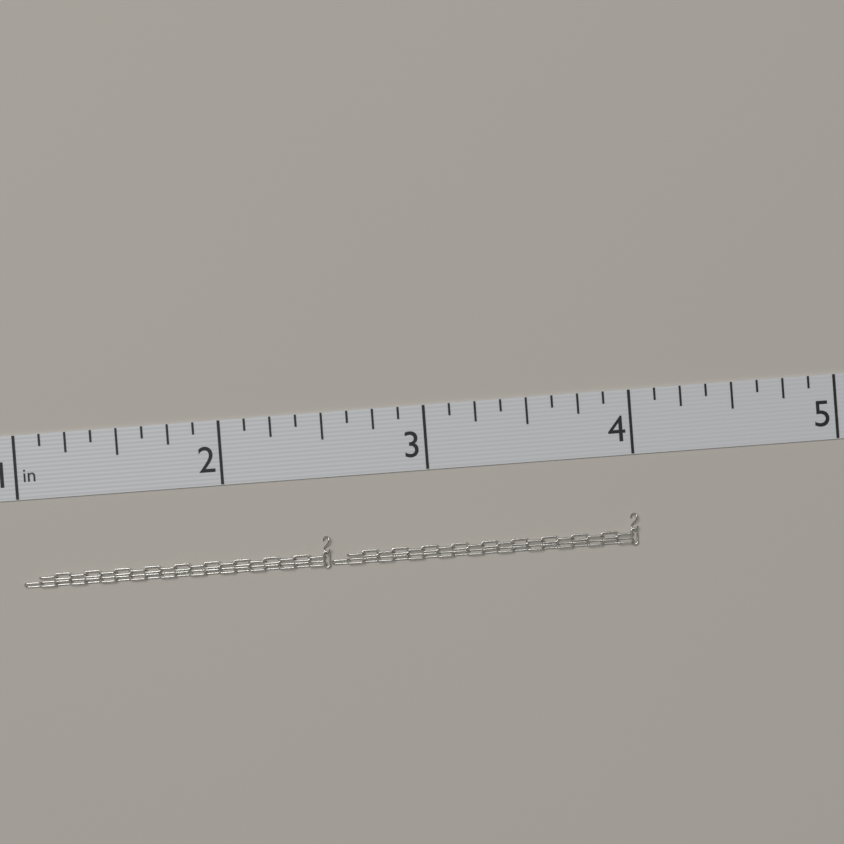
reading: 4.000 in
